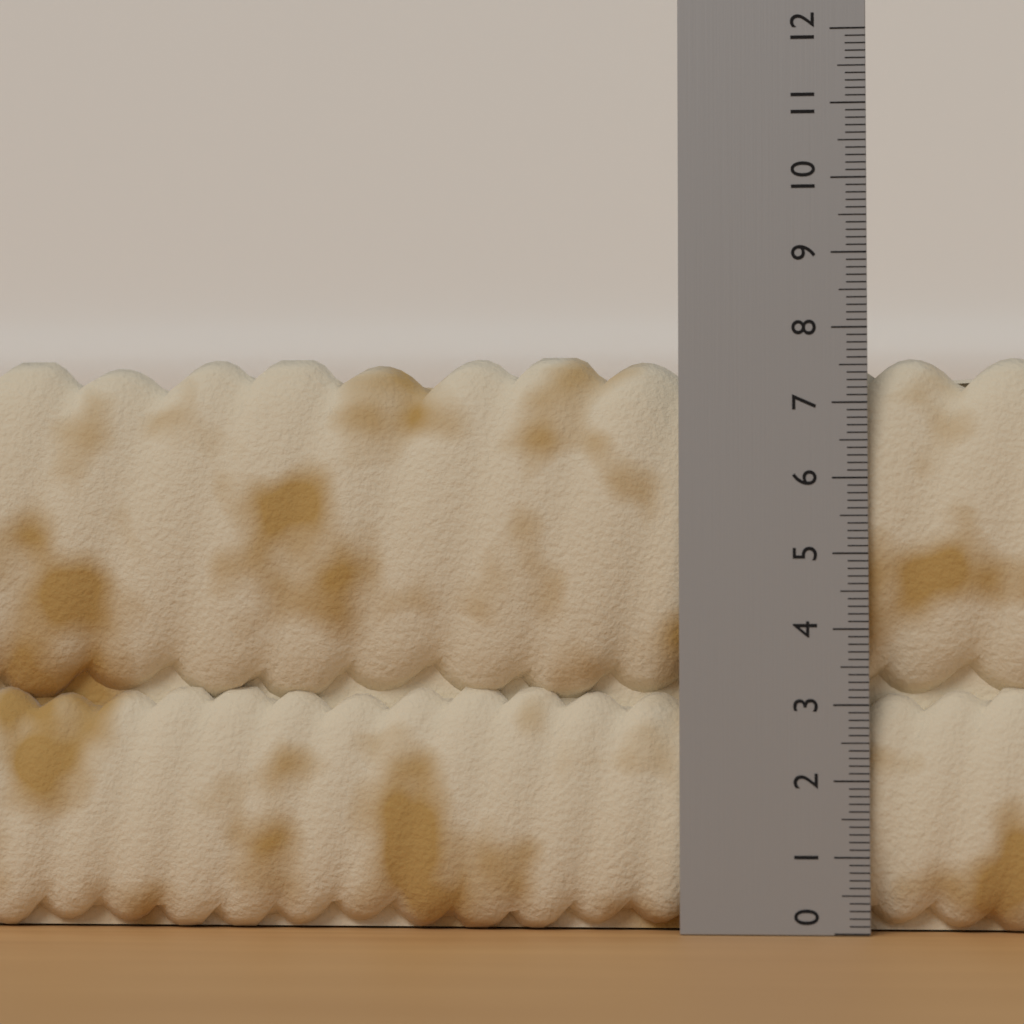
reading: 7.7 (no unit)
